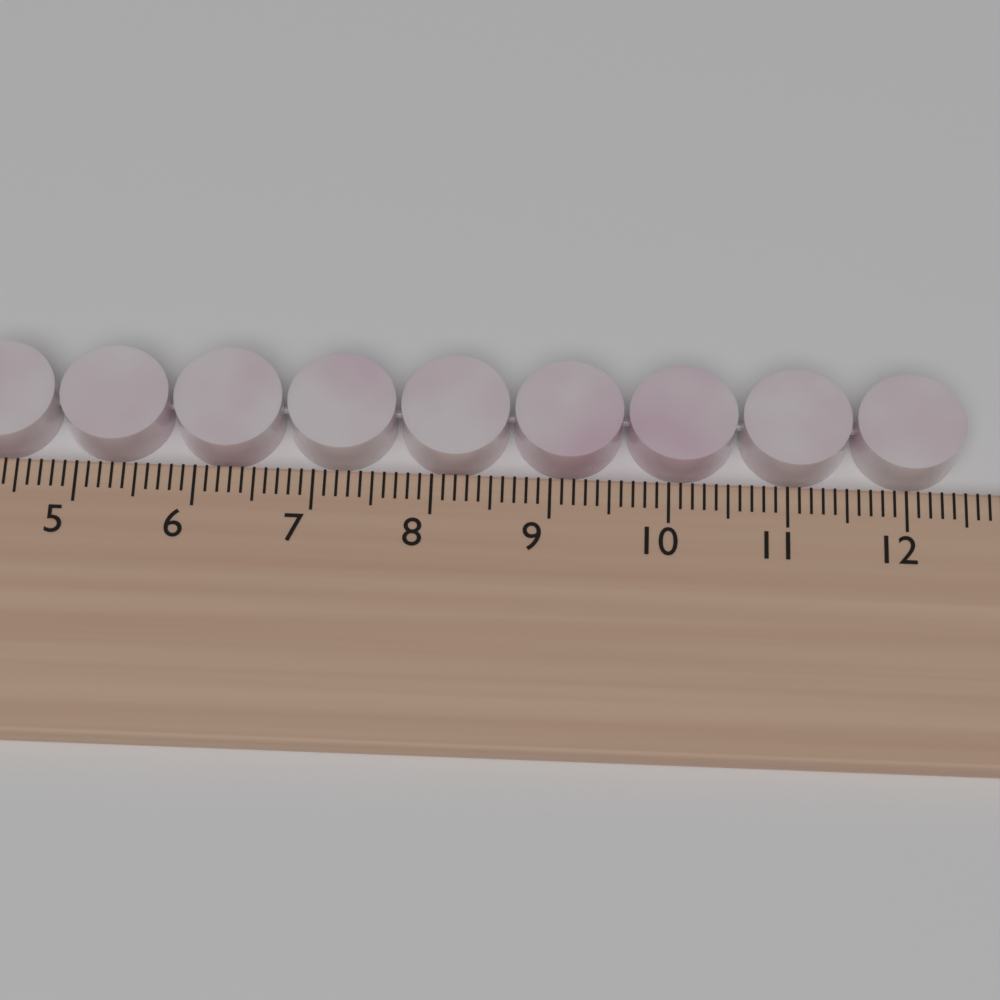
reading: 12.5 cm
